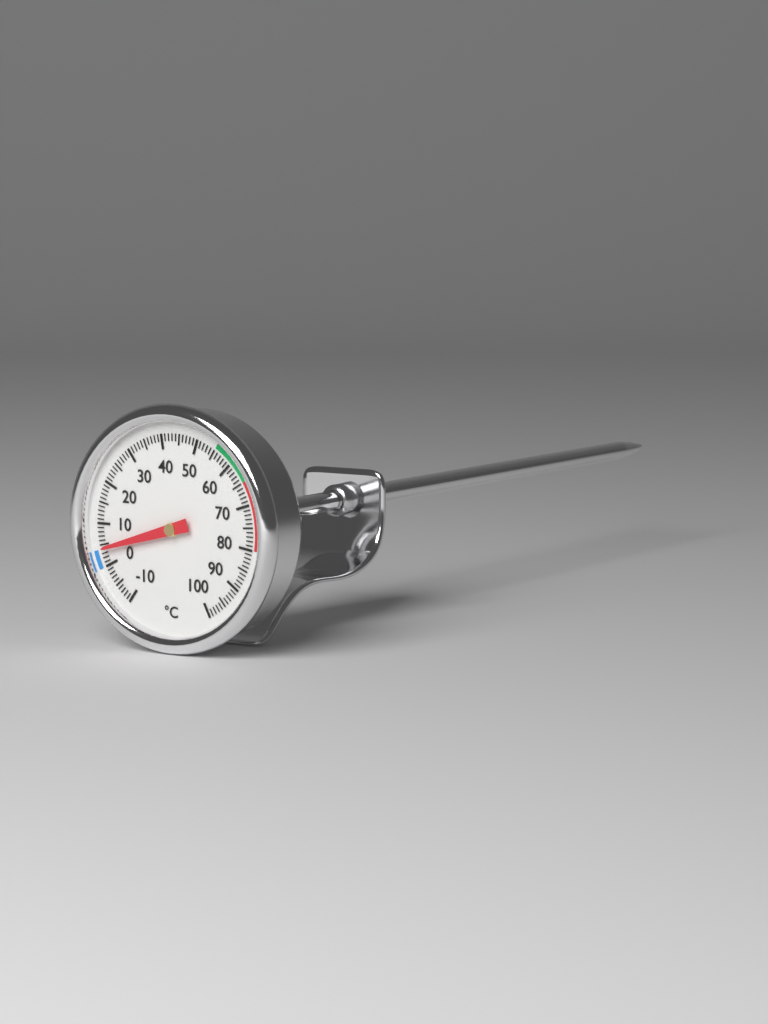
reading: 4 °C
